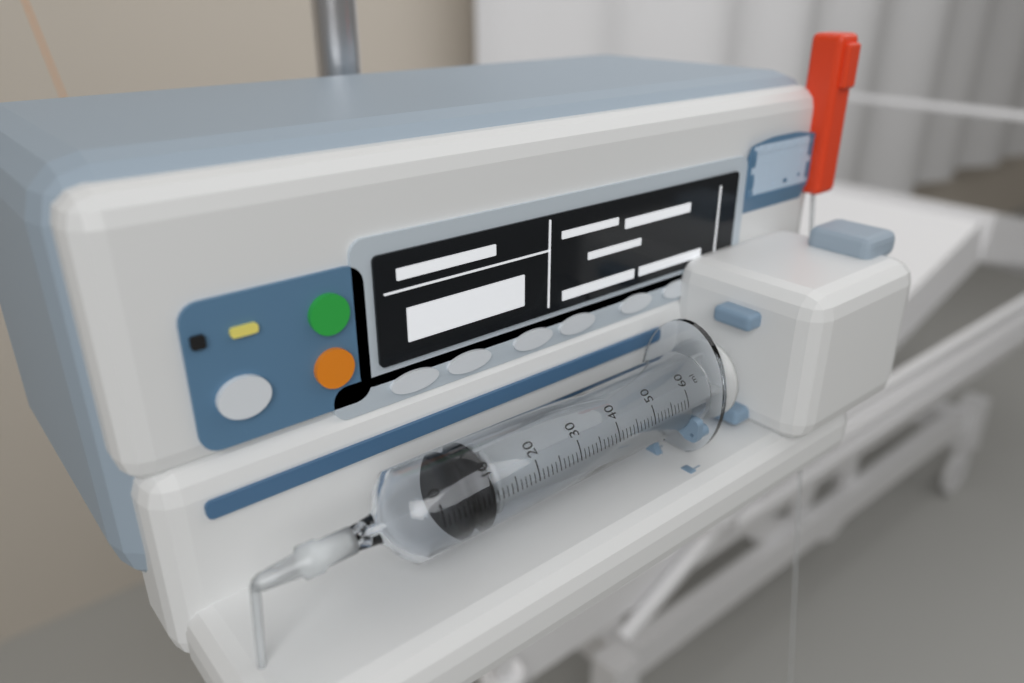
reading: 5 ml
